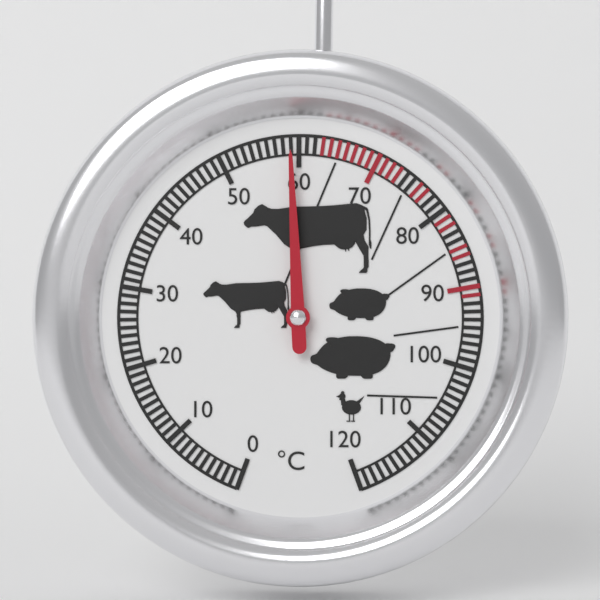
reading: 59 °C
